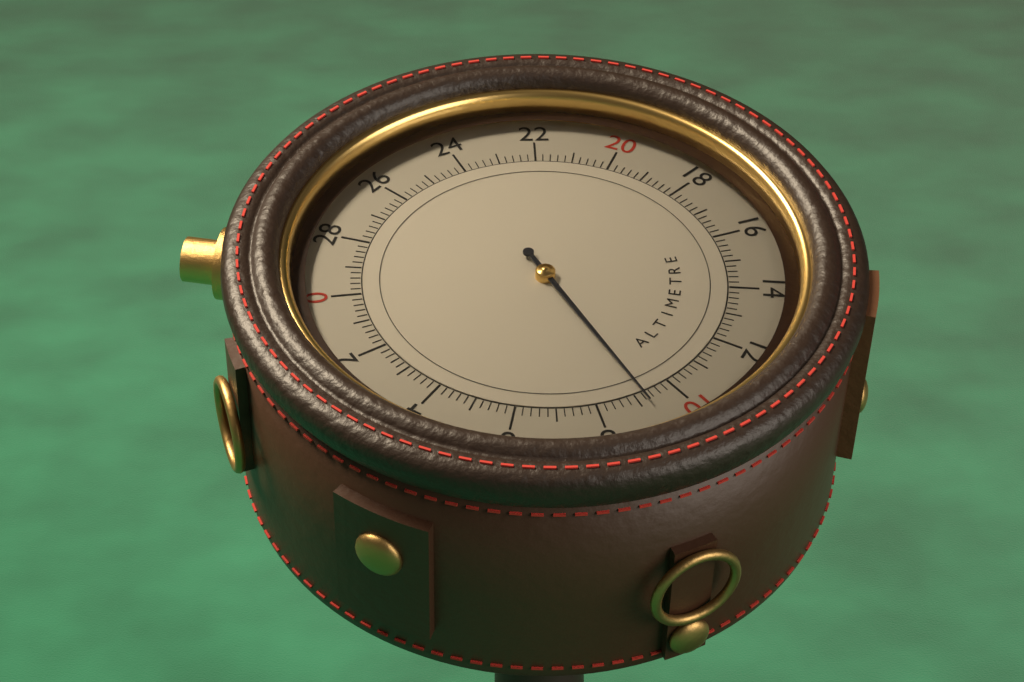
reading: 9.2 (no unit)
